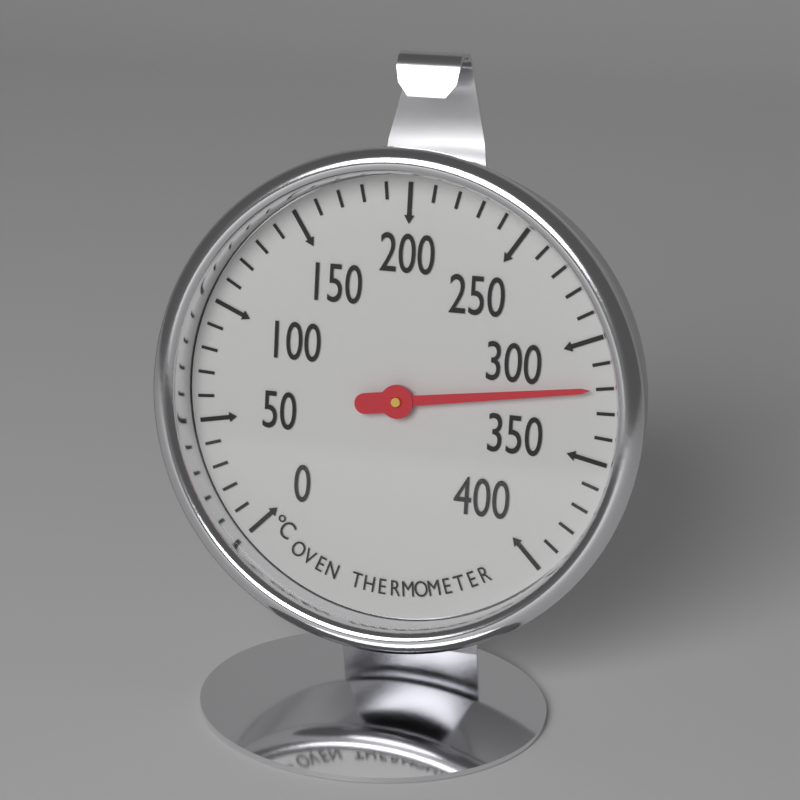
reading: 320 °C
